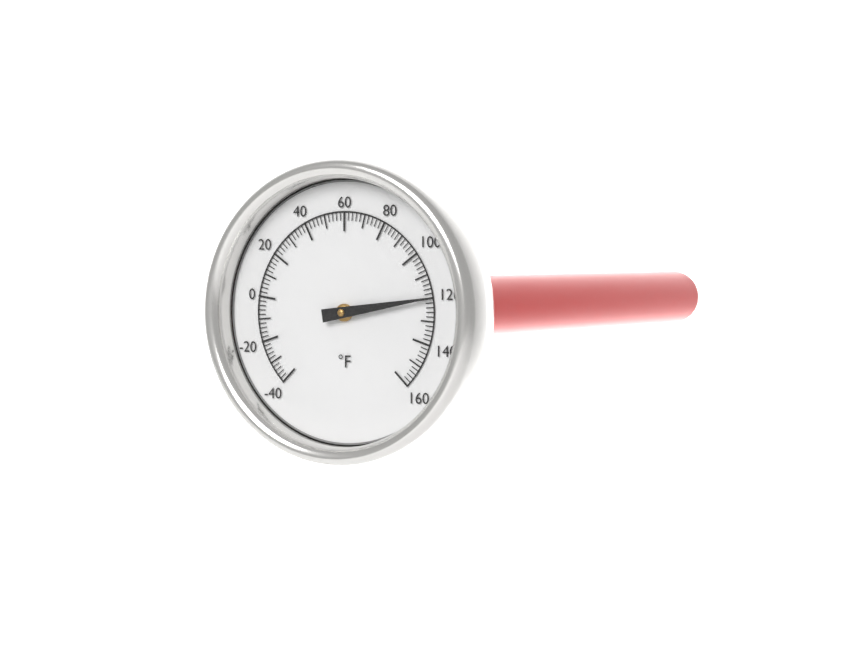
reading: 120 °F
